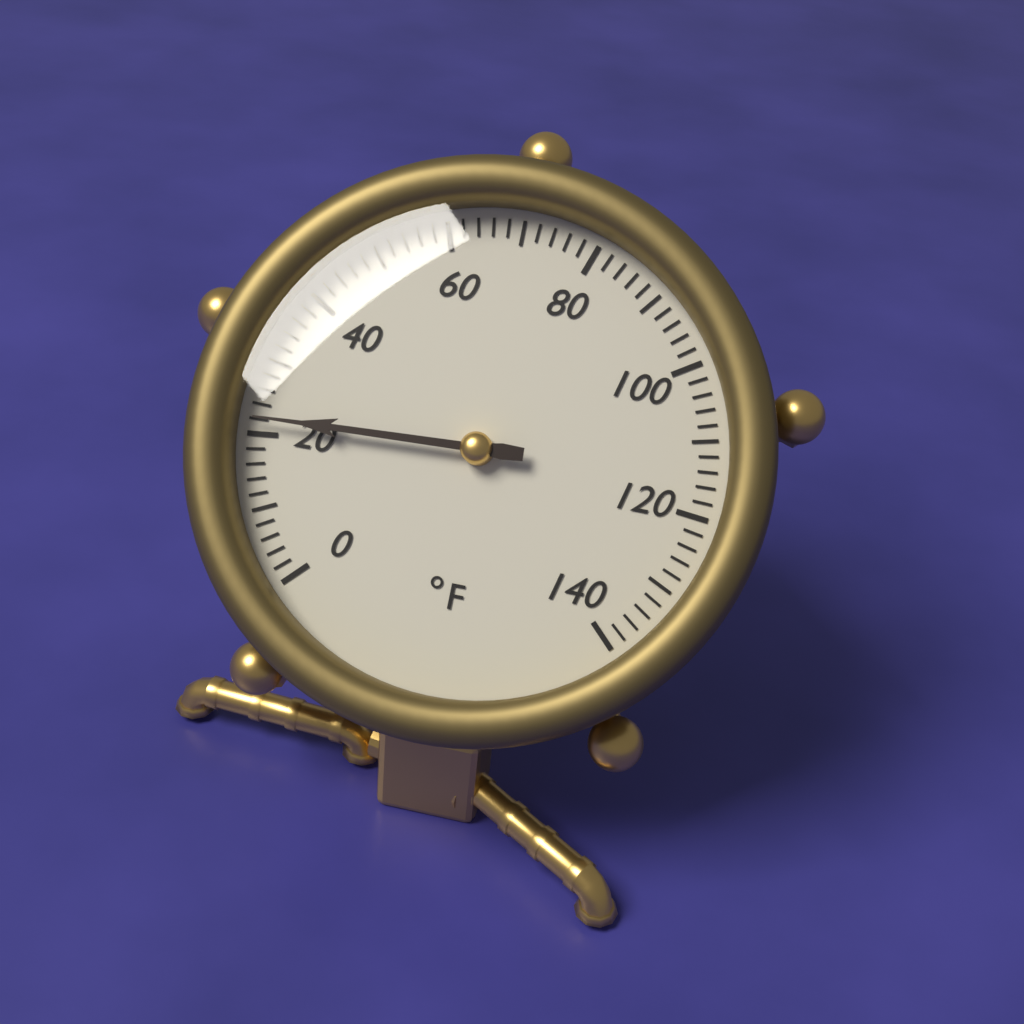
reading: 22 °F
